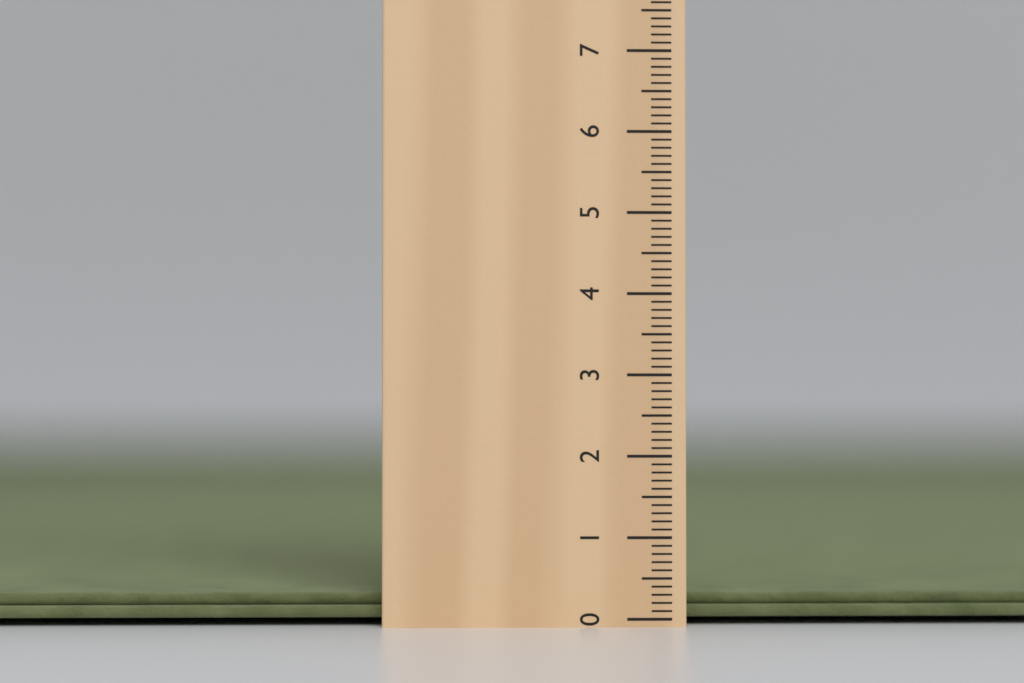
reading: 0.3 cm
